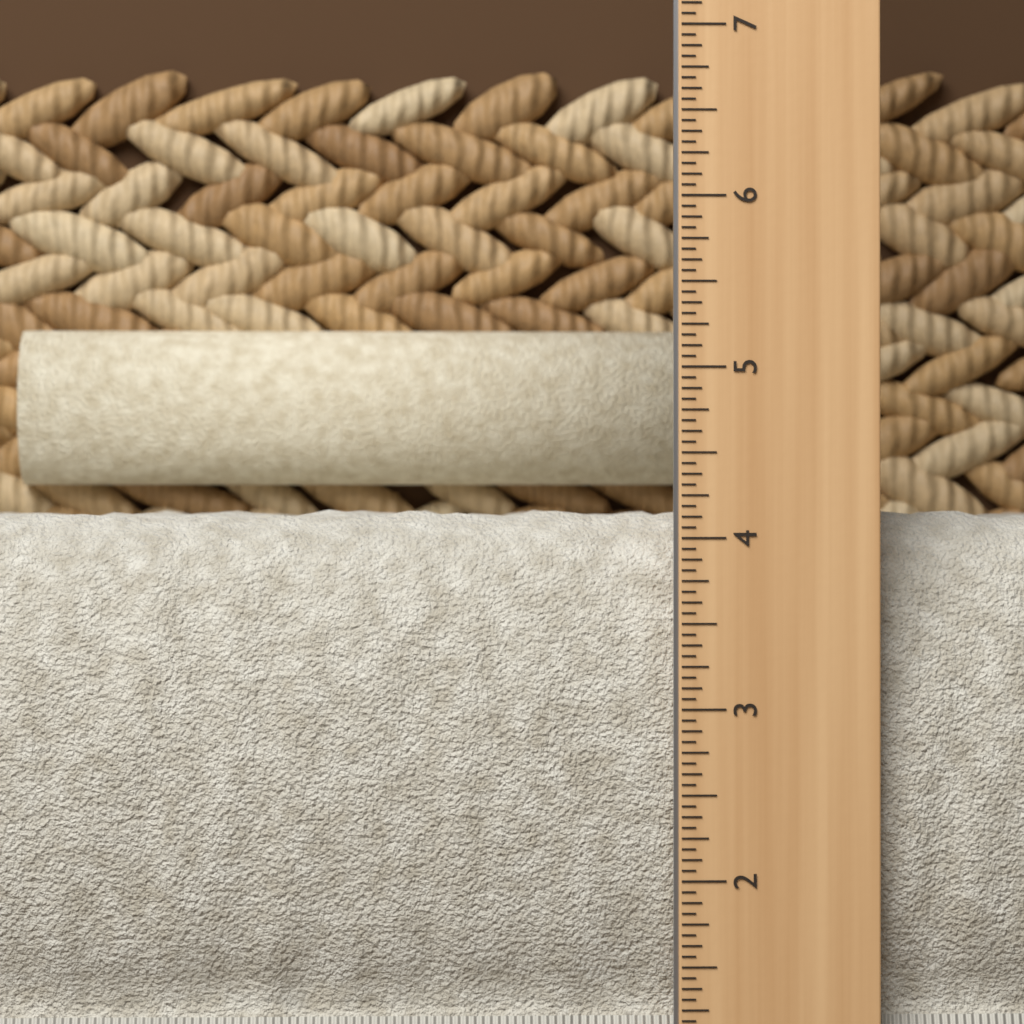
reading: 4.1875 in
